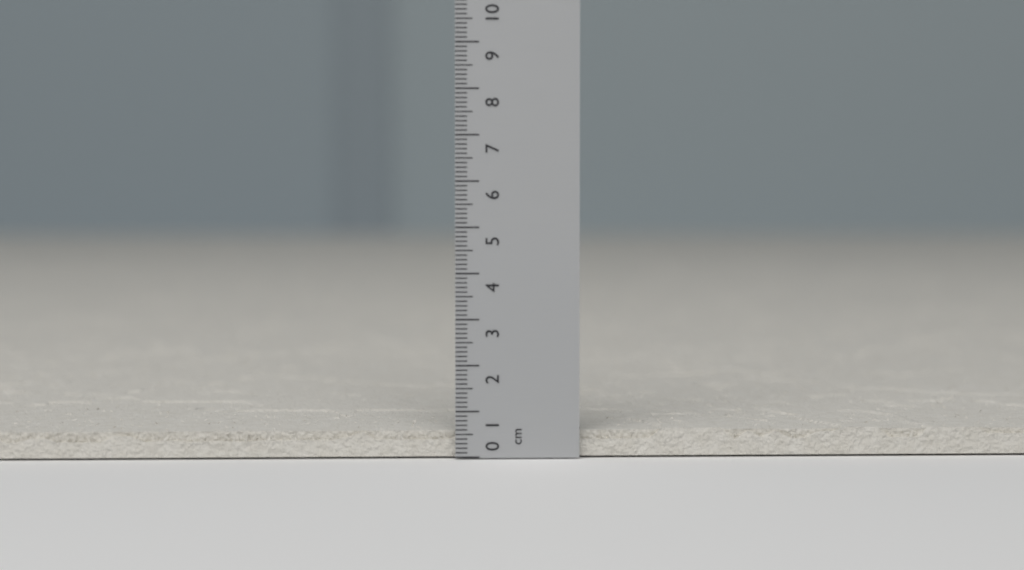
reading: 0.6 cm
